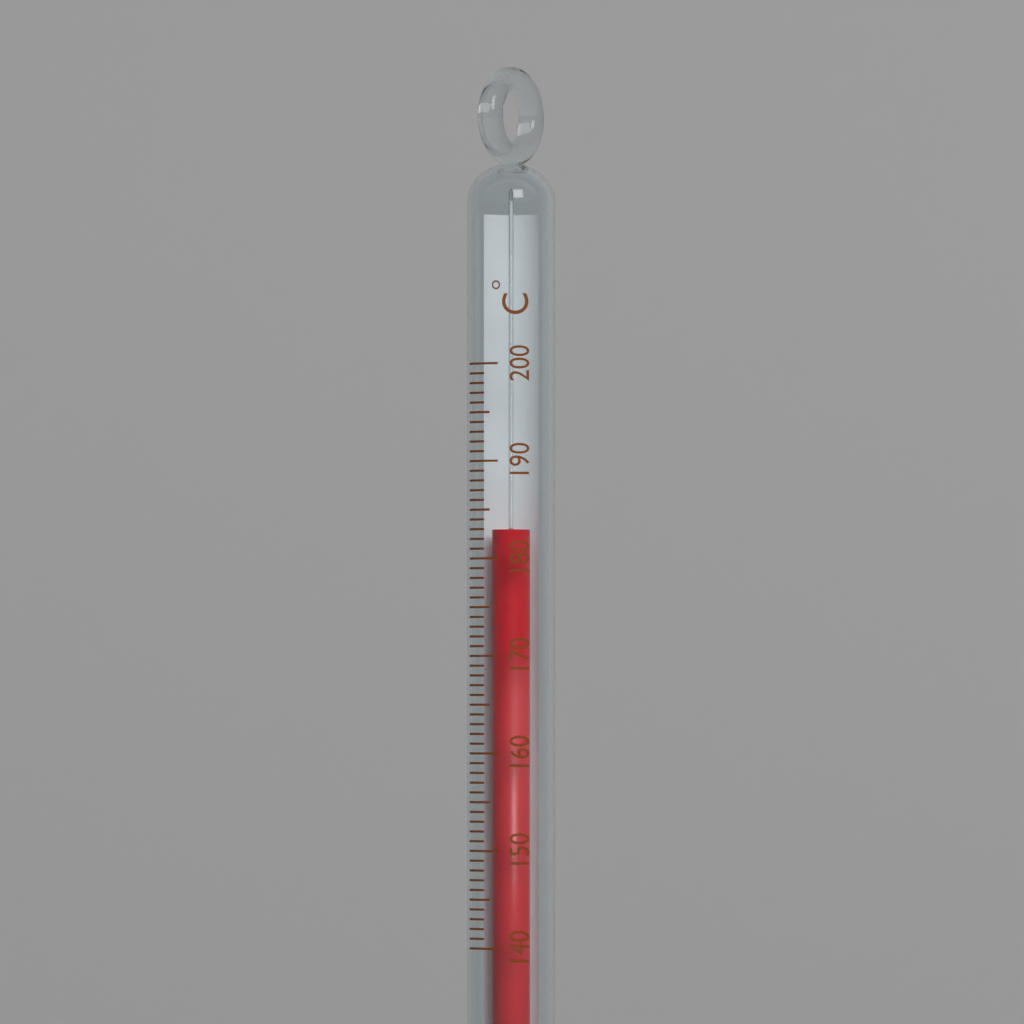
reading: 183 °C
